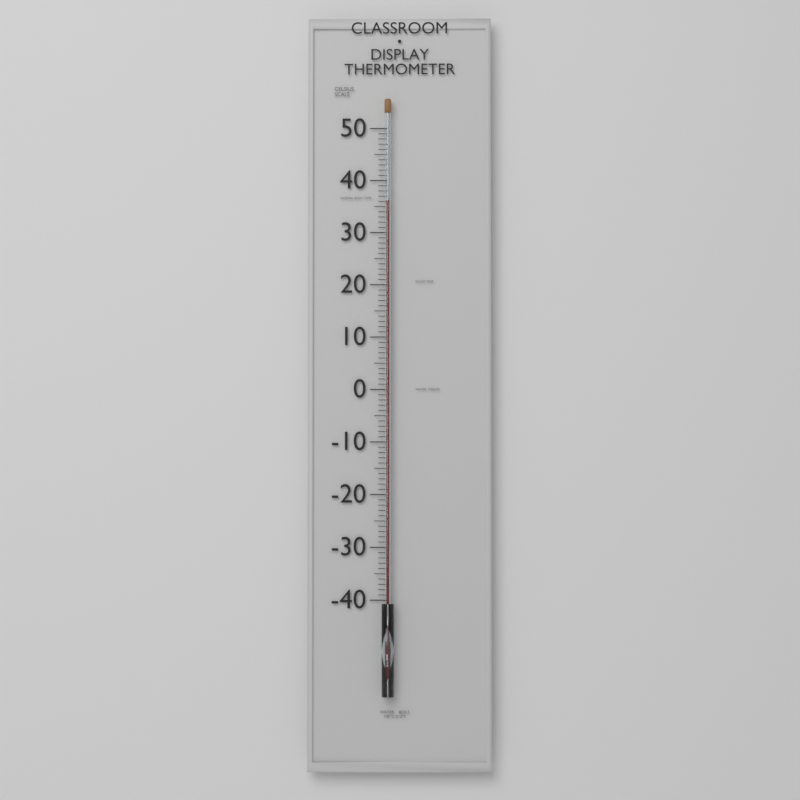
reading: 36 °C
